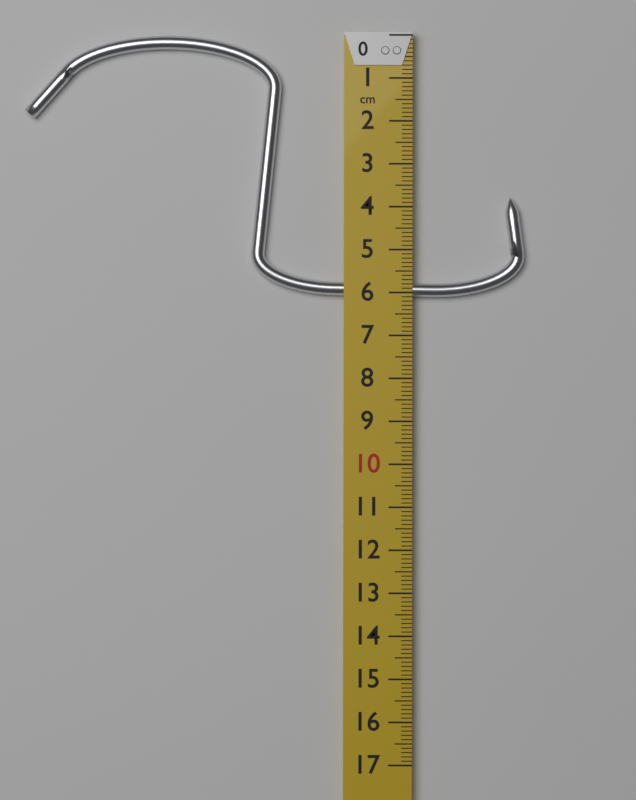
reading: 6.1 cm
